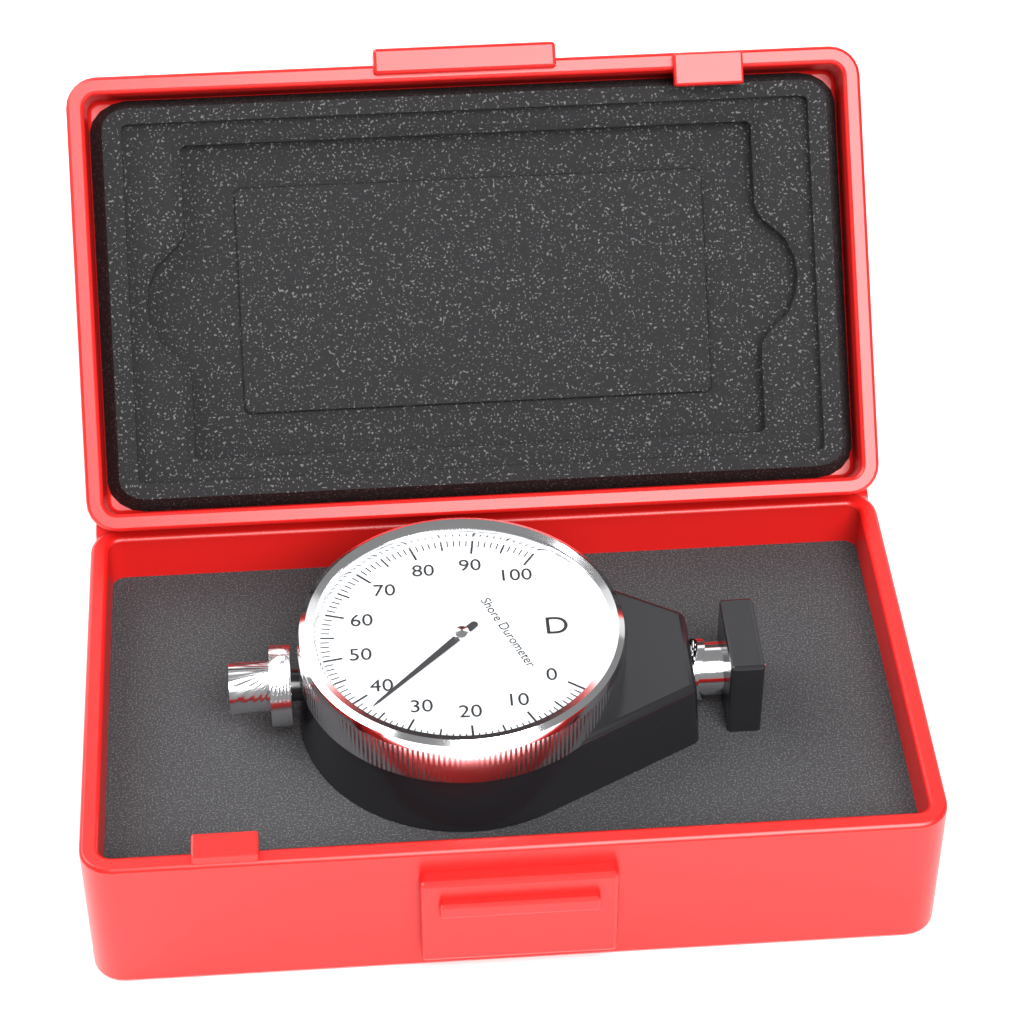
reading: 37 Shore D
